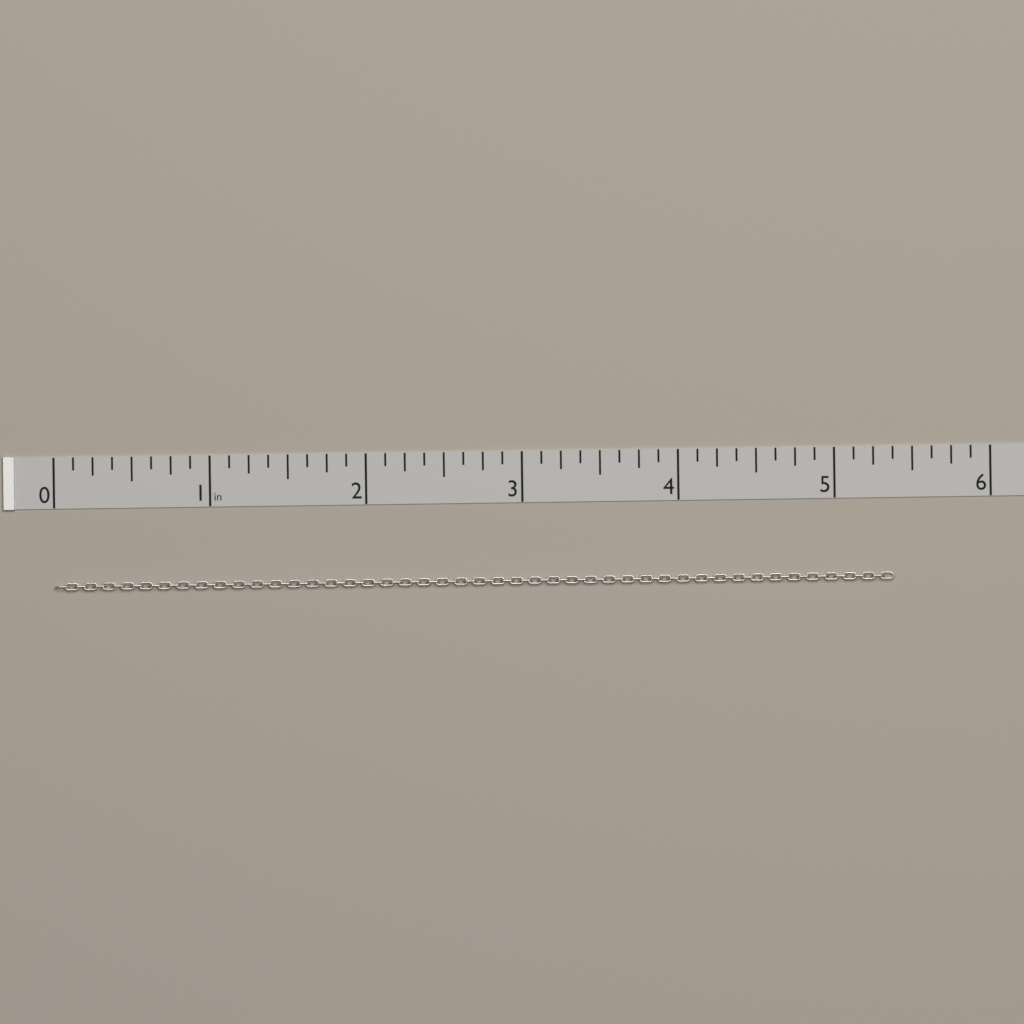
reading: 5.375 in
